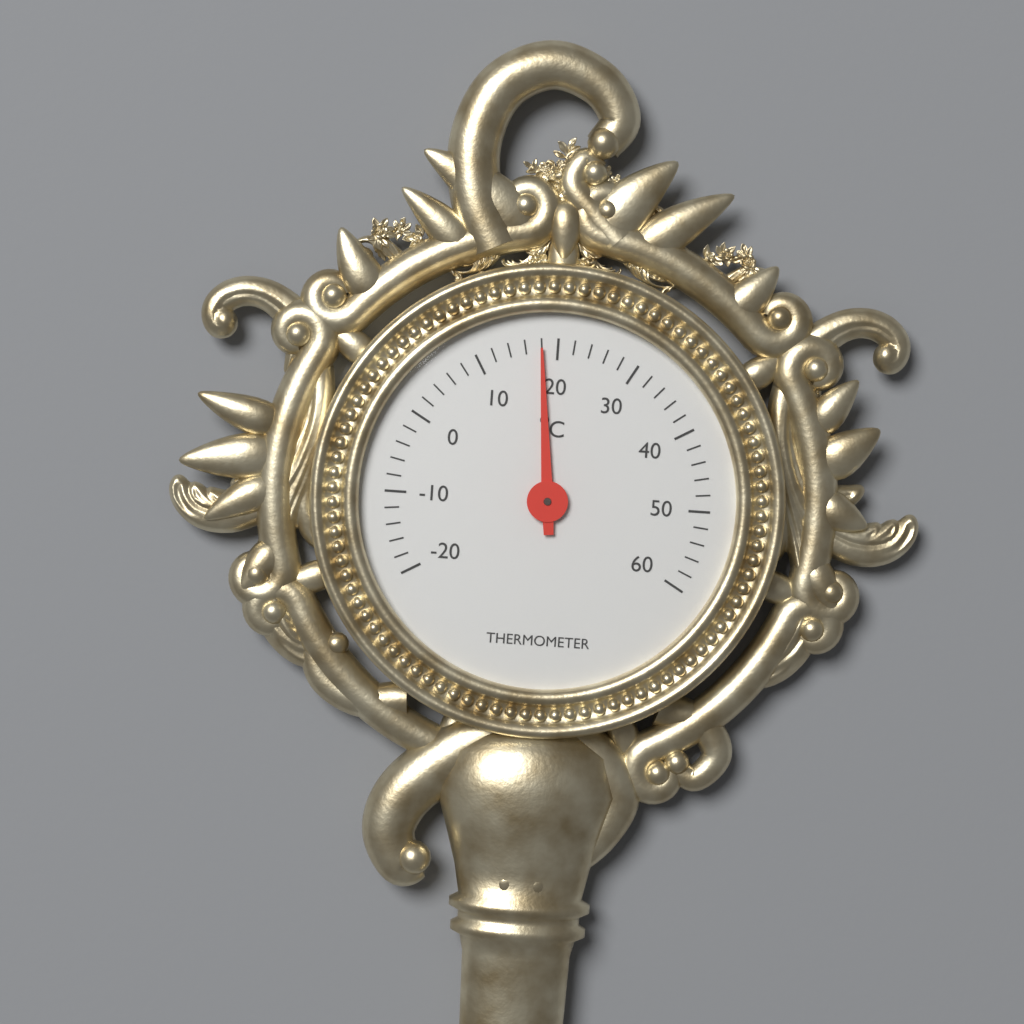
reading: 18 °C
